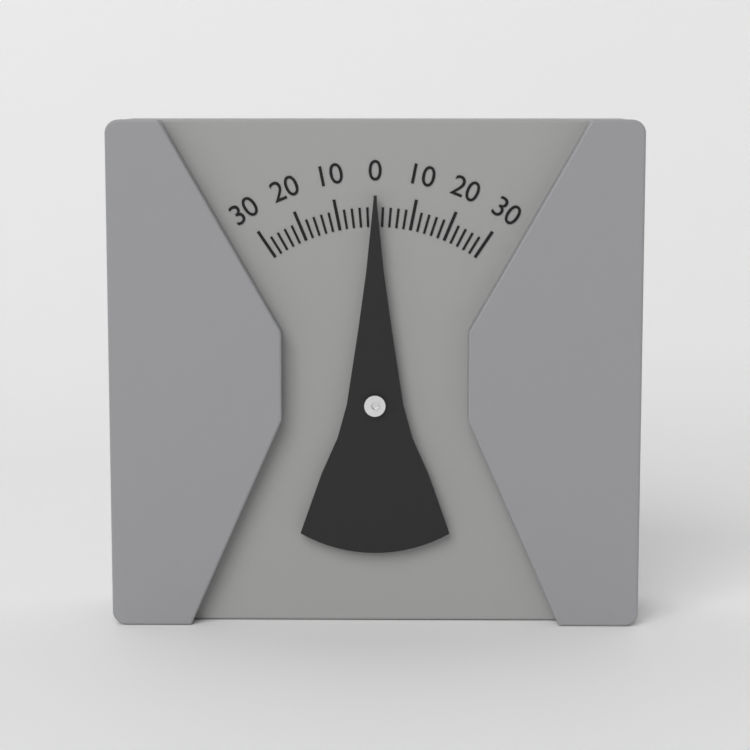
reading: 0 (no unit)
